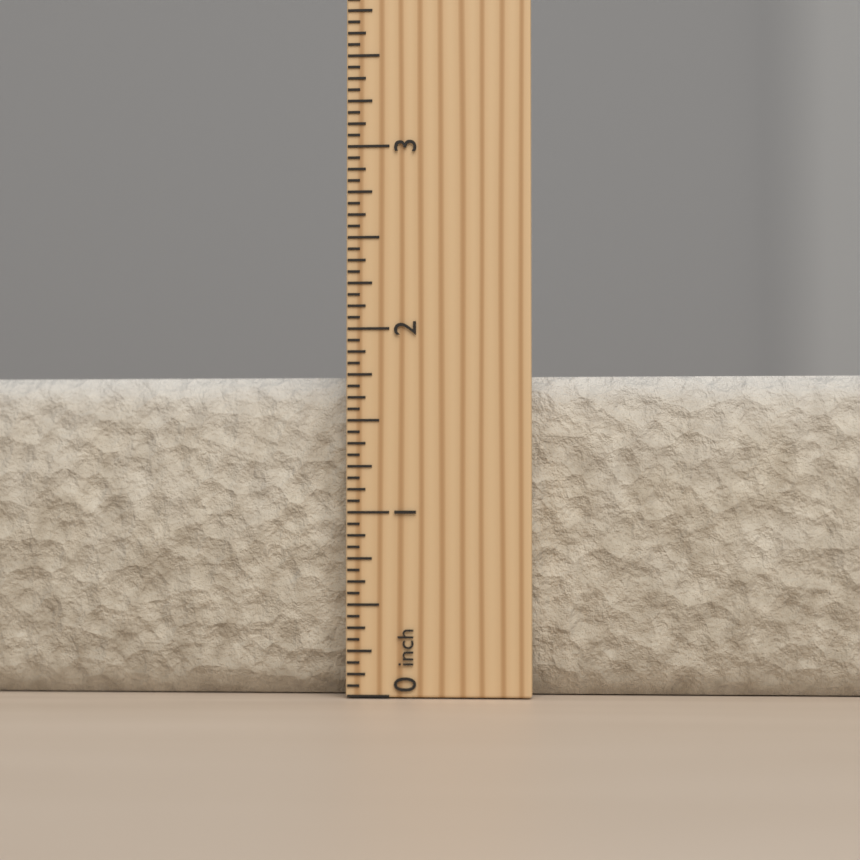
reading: 1.7500 inch
